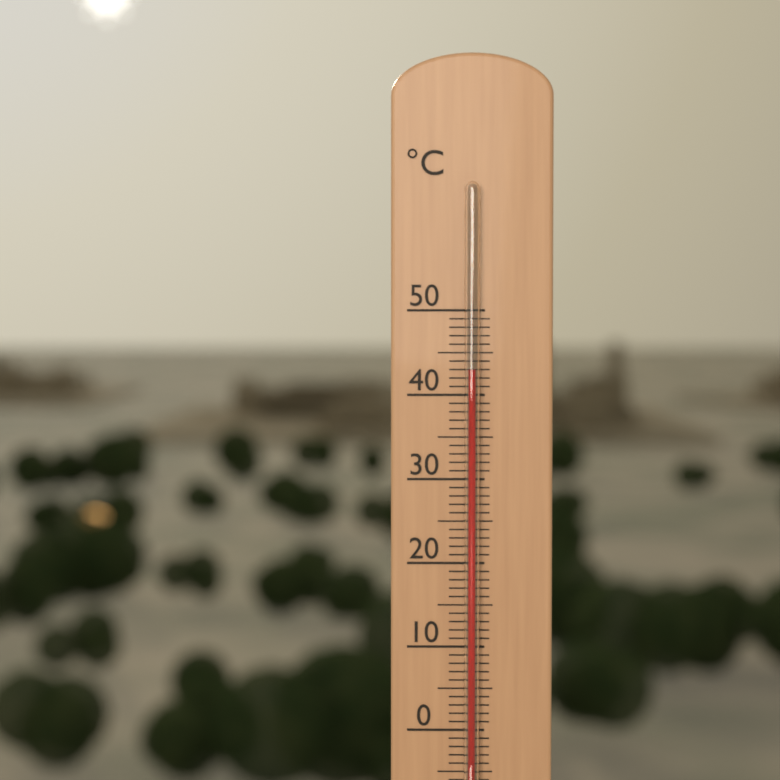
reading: 43 °C
